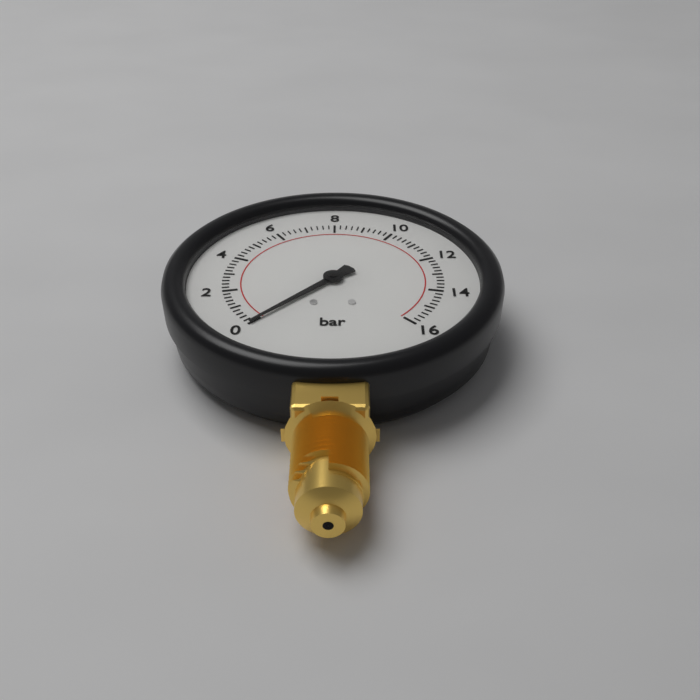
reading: 0.0 bar
